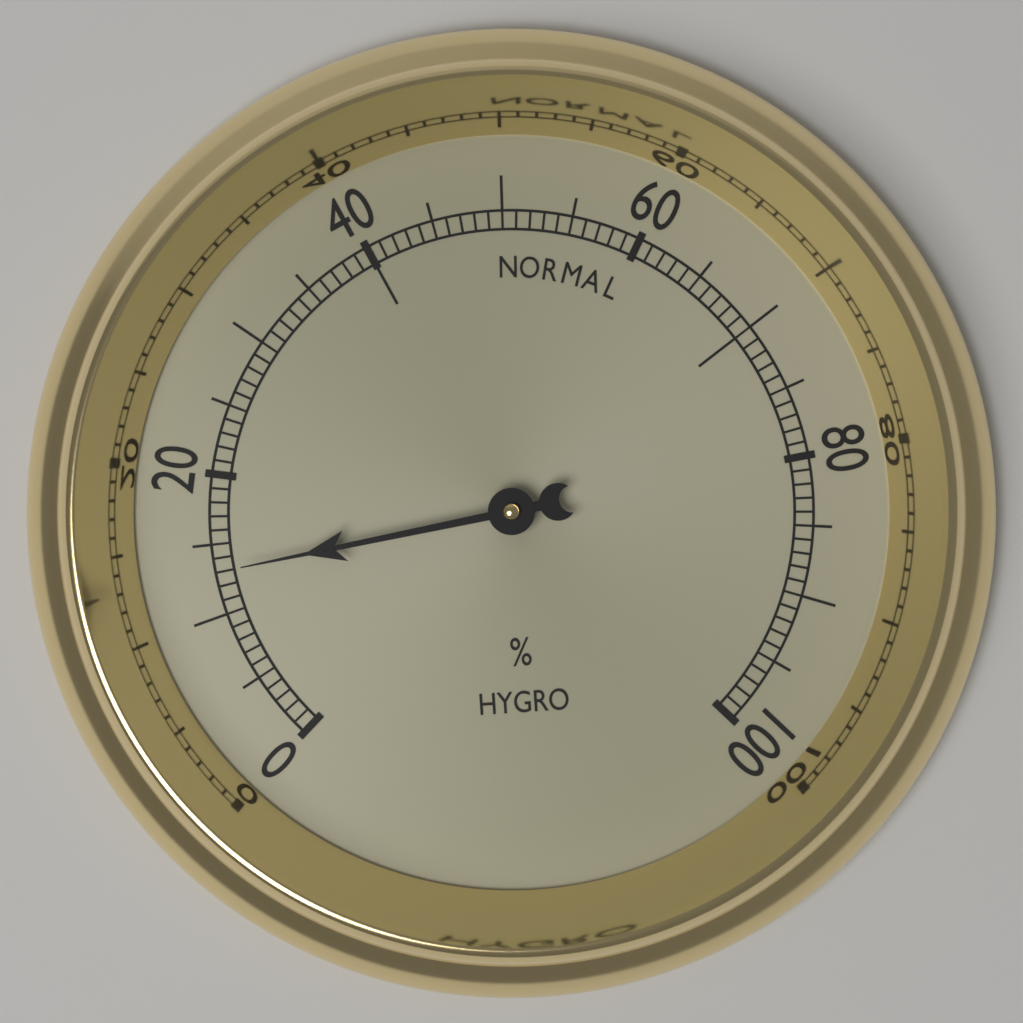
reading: 13 %
